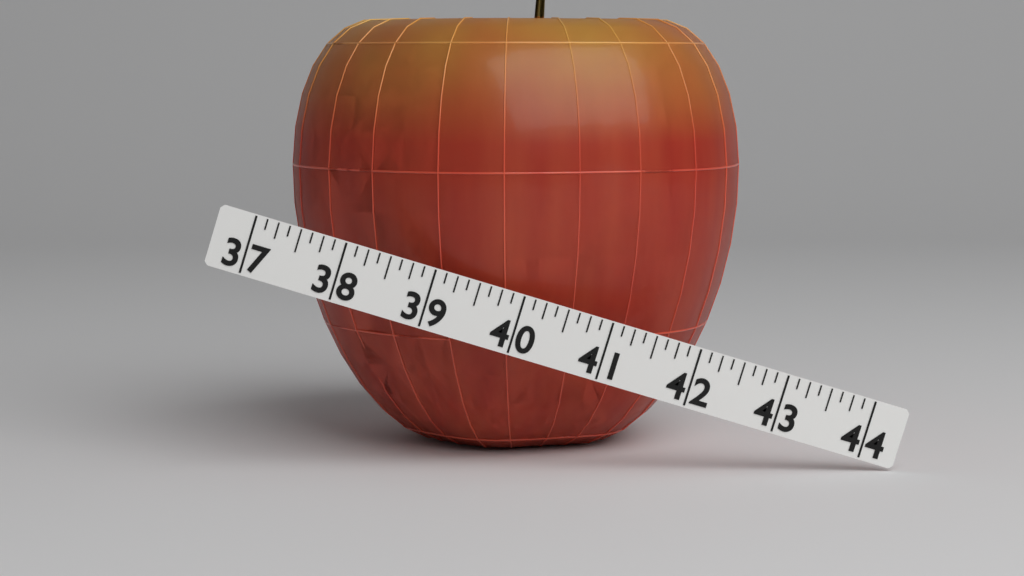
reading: 42.375 (no unit)
